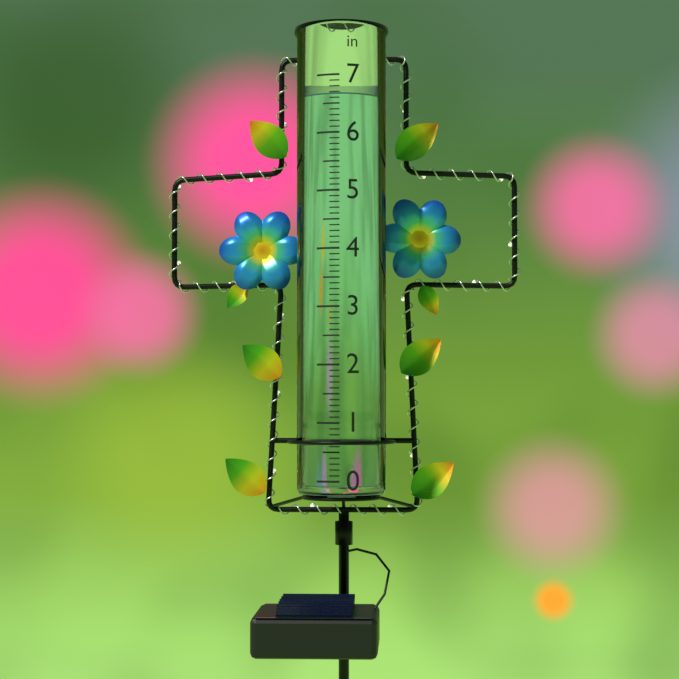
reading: 6.7 in
